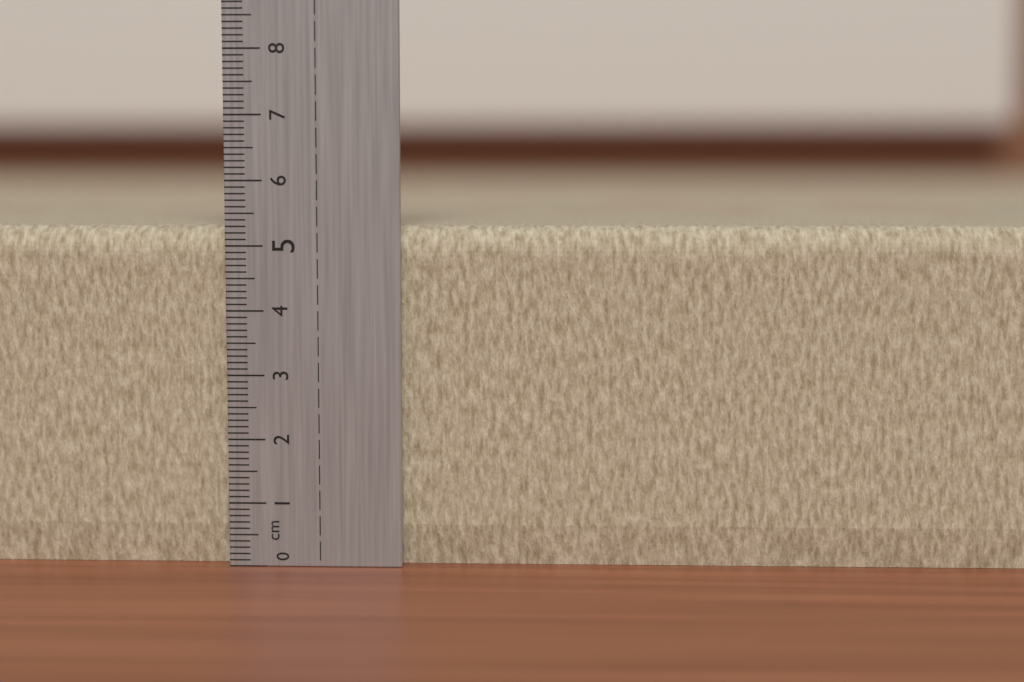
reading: 5.3 cm
